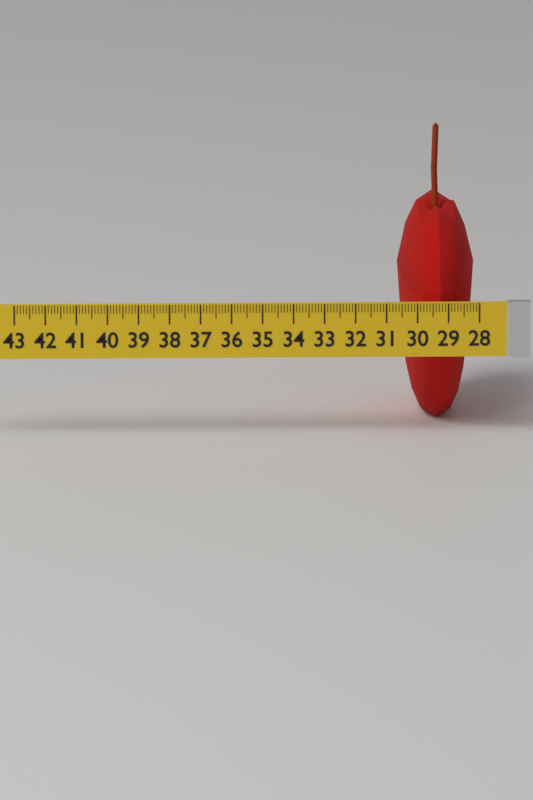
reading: 30.5 (no unit)
